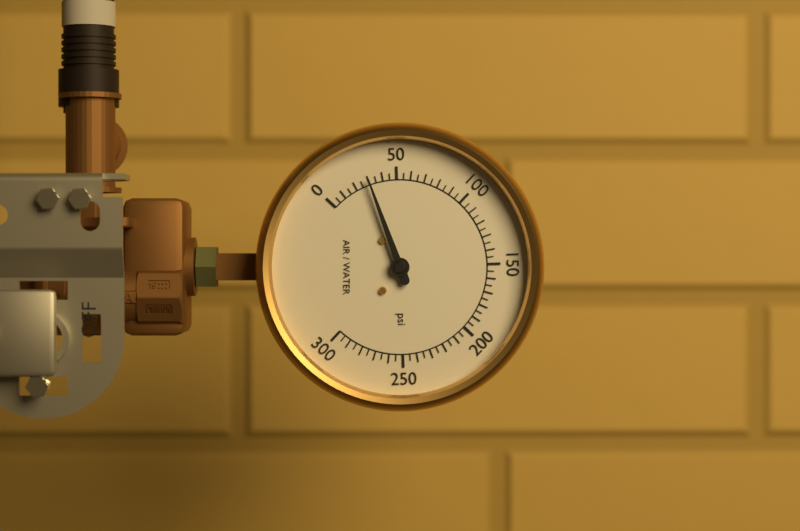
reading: 30 psi
